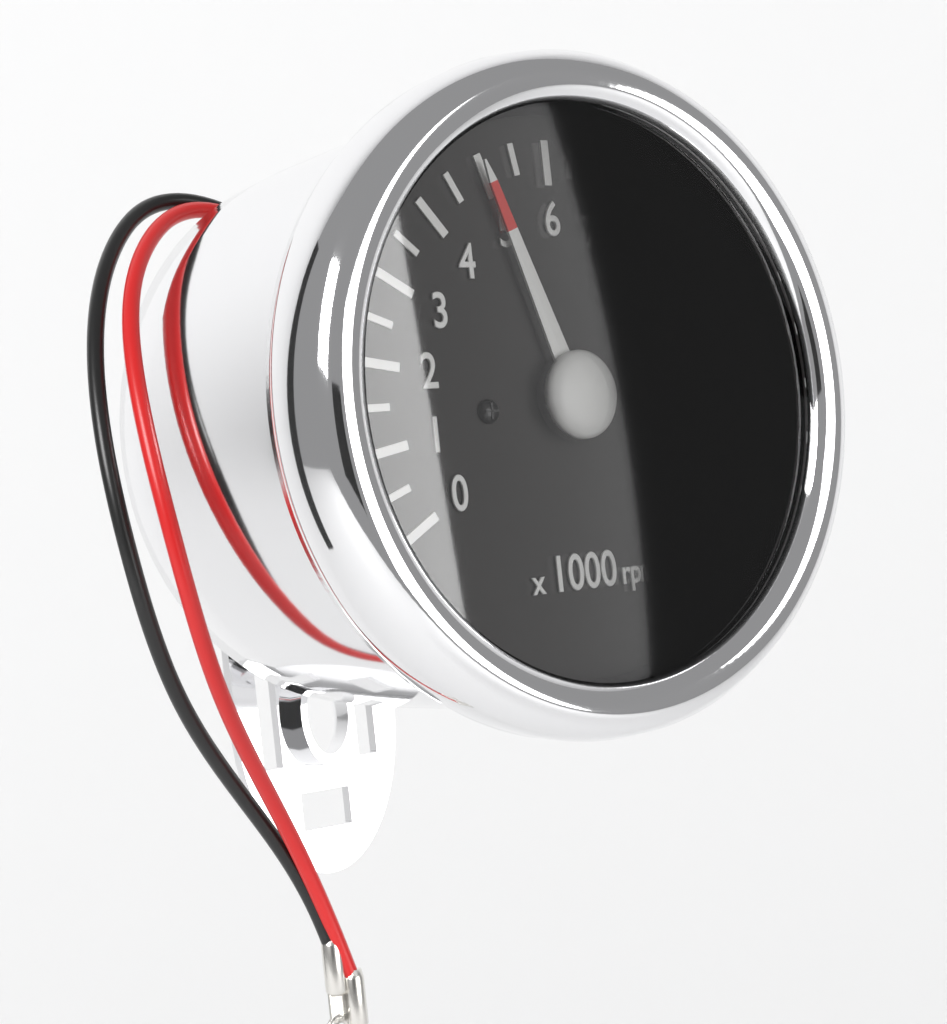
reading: 5.0 x1000 rpm
